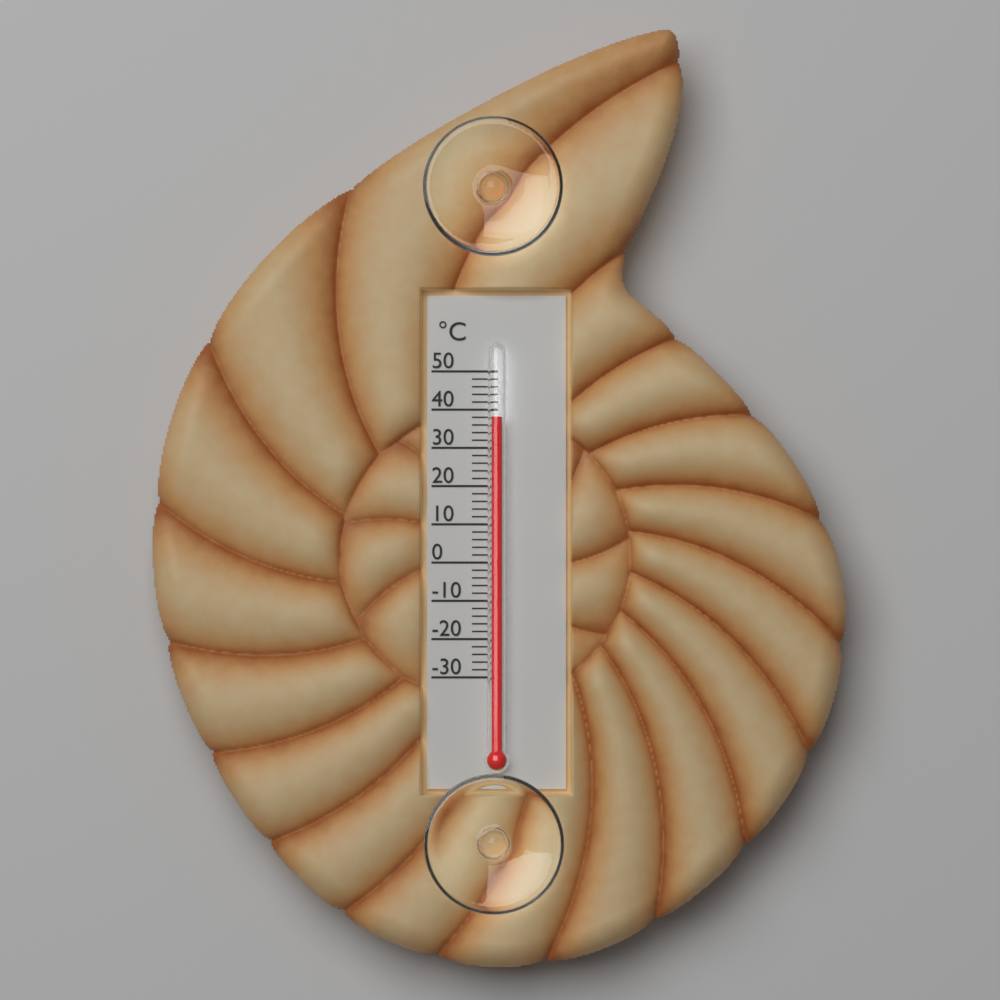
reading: 38 °C
